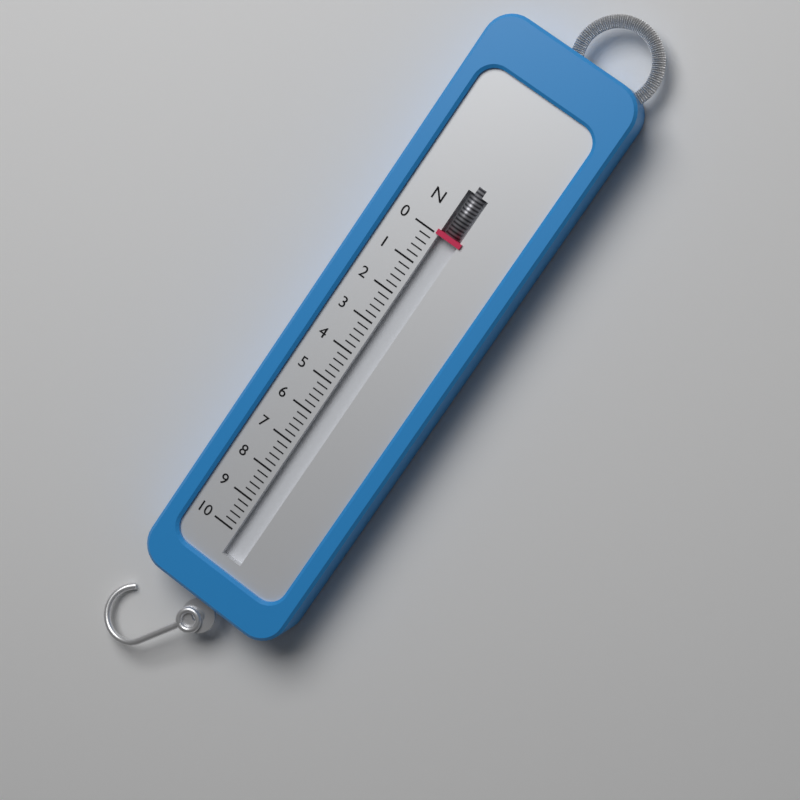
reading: 0.0 N
